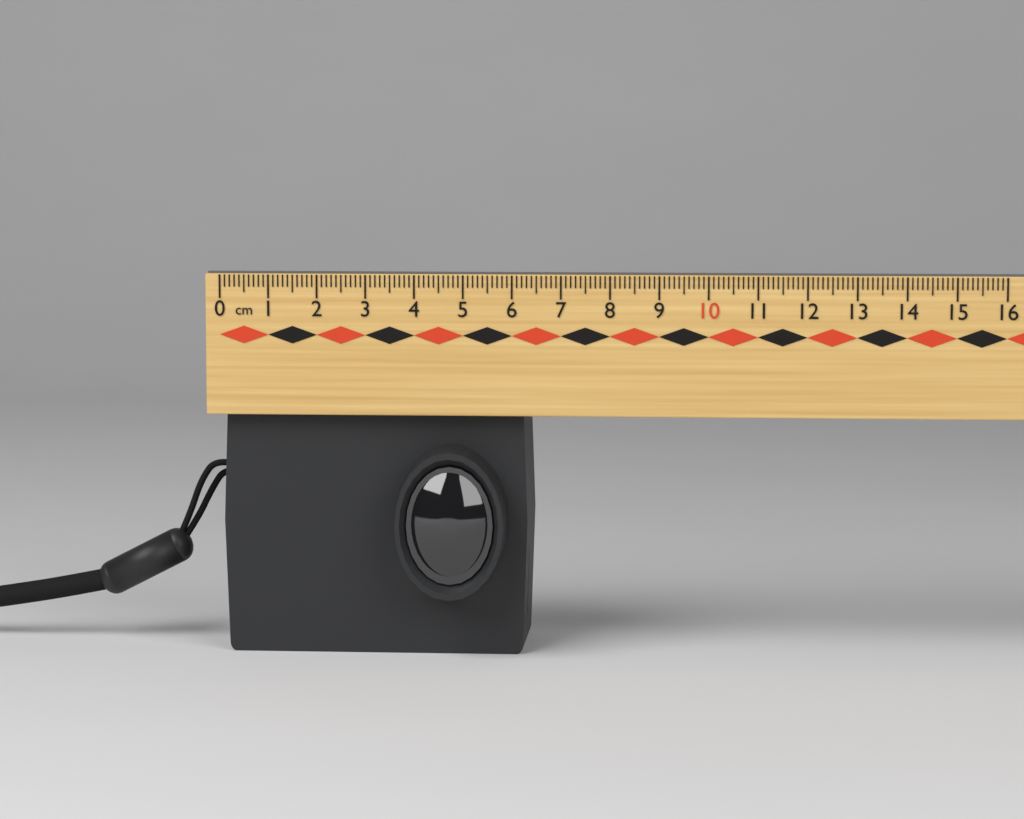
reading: 6.3 cm
